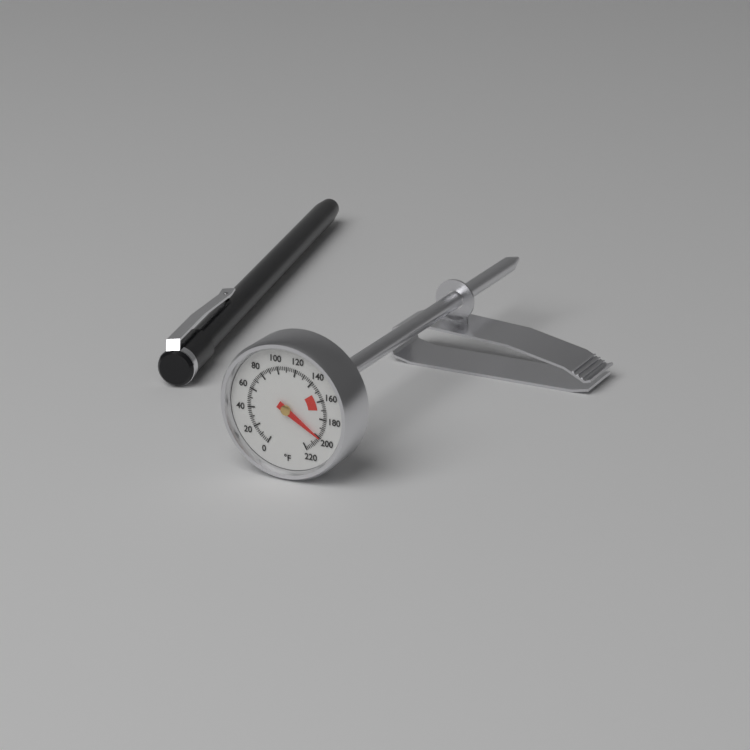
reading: 200 °F
